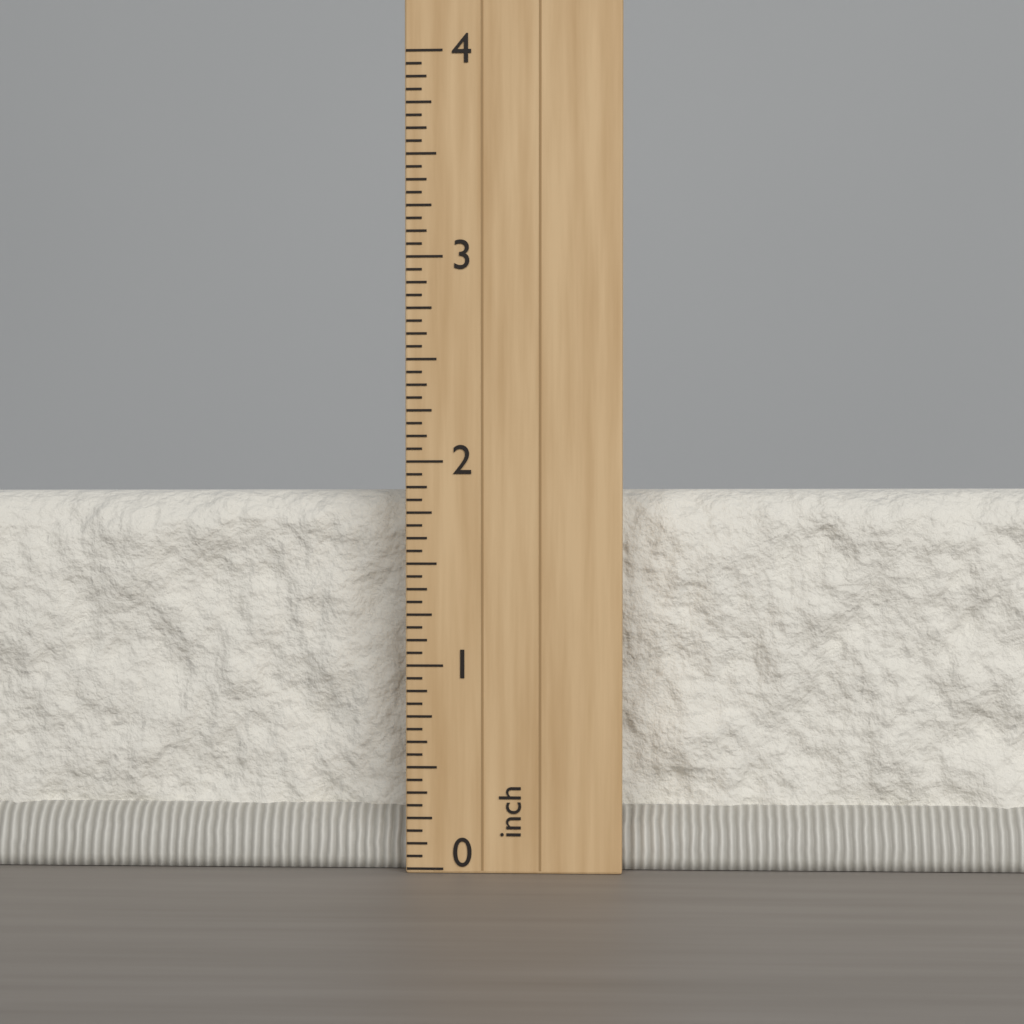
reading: 1.8750 inch
